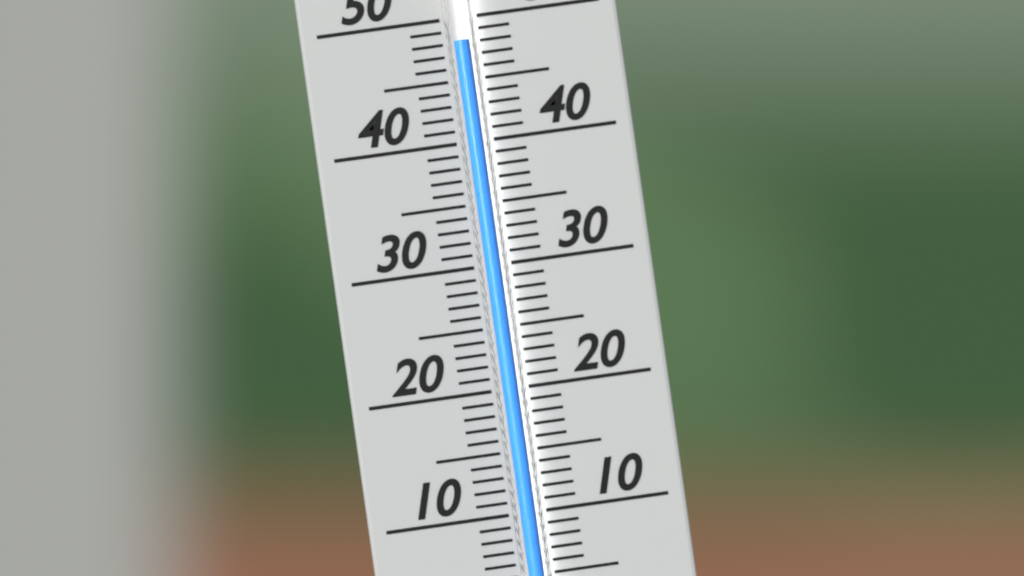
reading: 48 (no unit)
